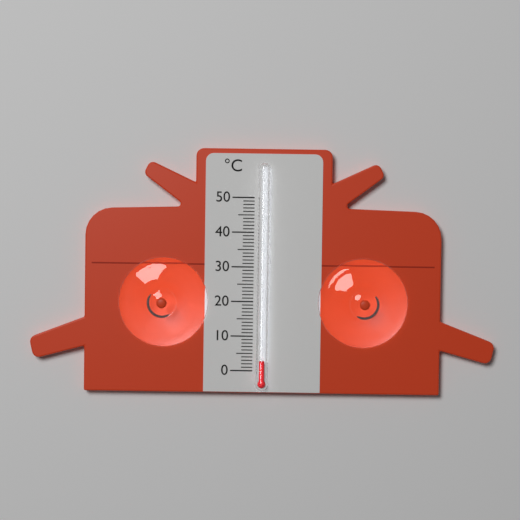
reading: 3 °C
